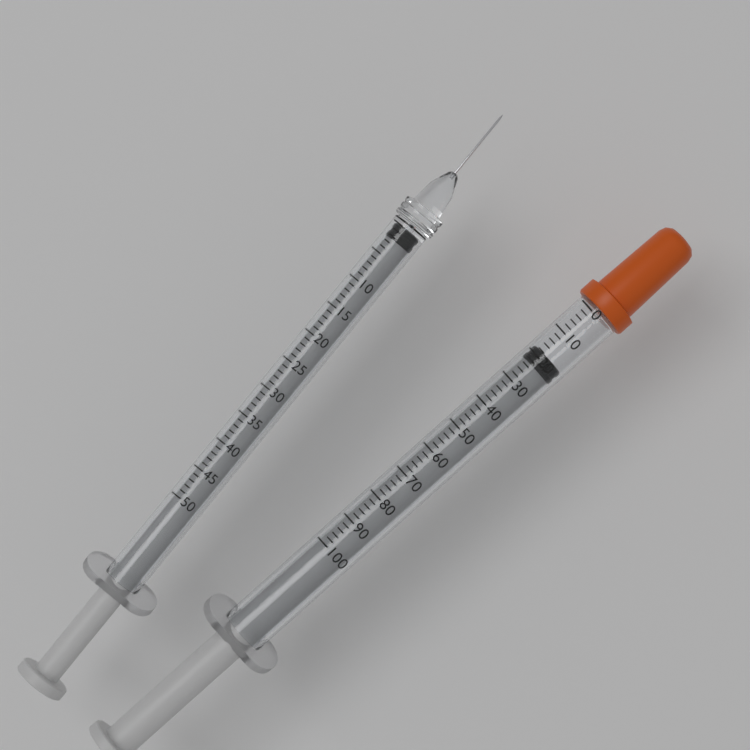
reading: 18 (no unit)
